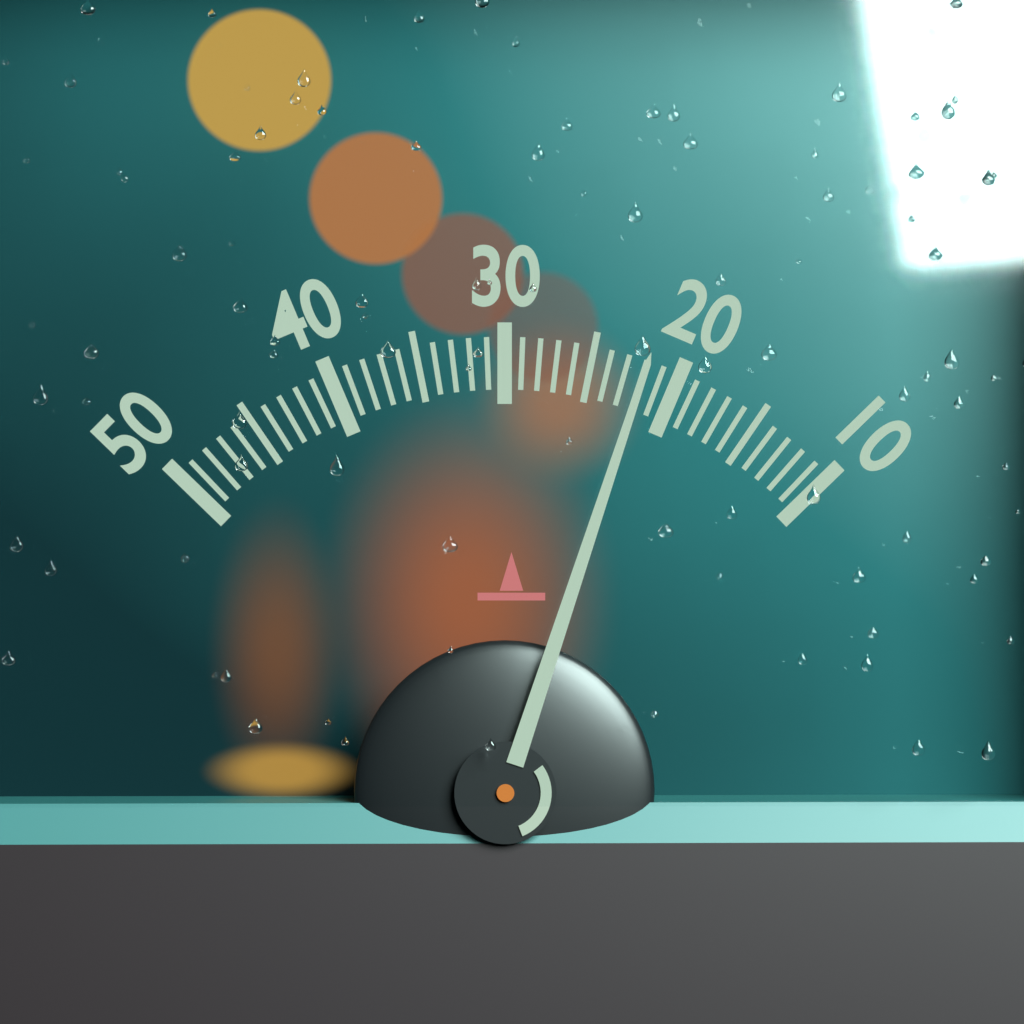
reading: 22 (no unit)
